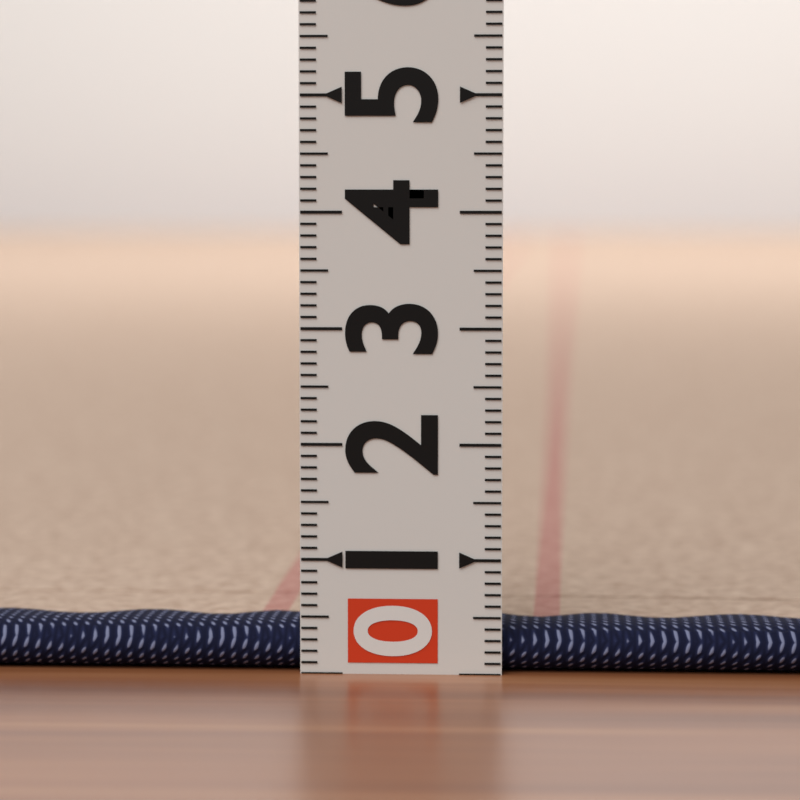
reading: 0.4 (no unit)
